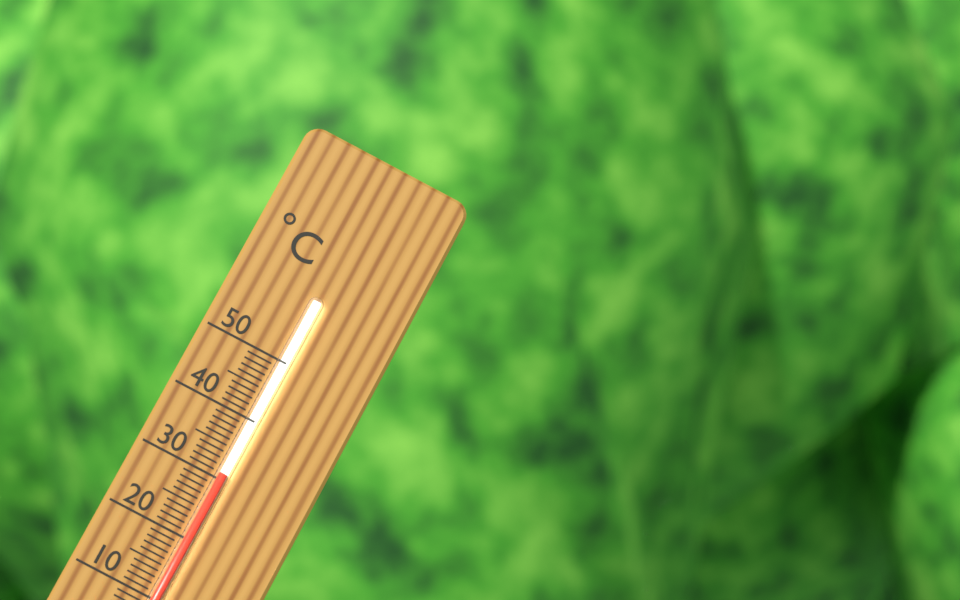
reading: 31 °C
